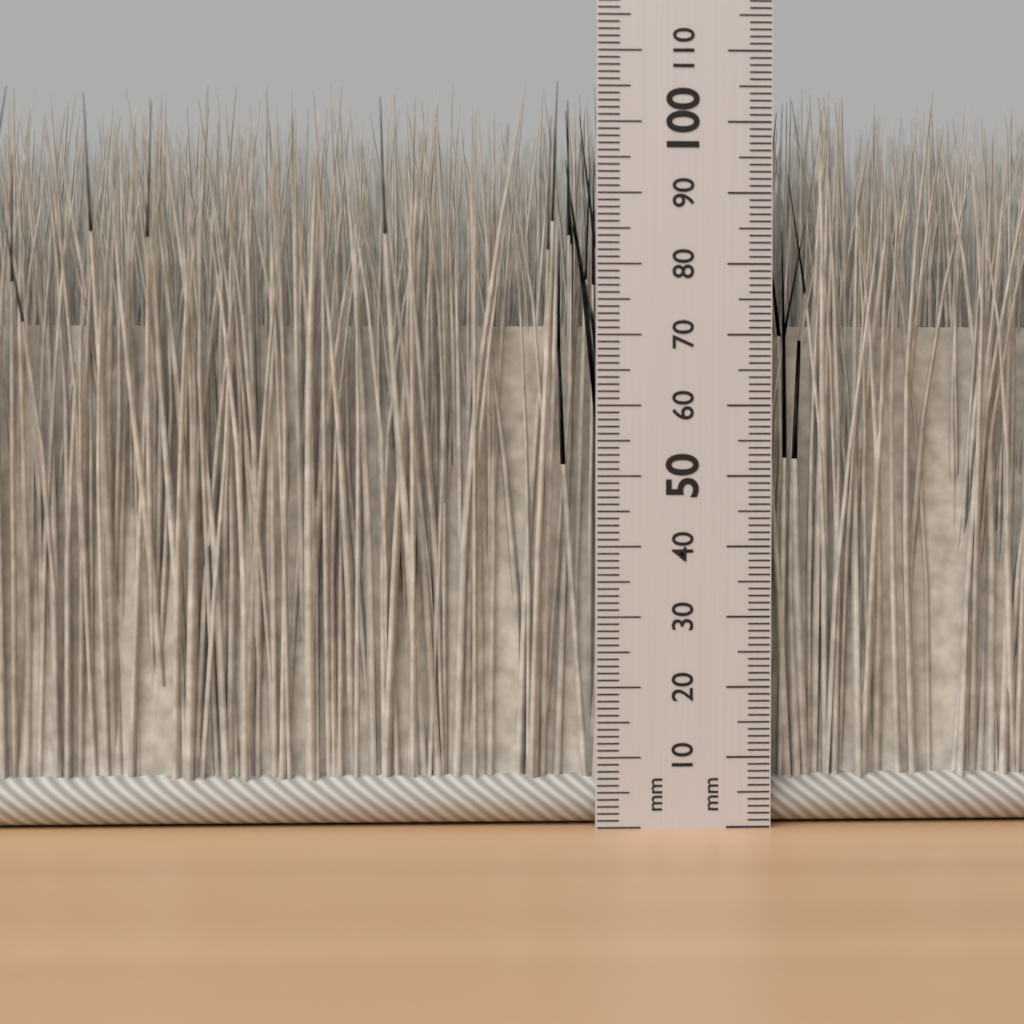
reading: 105 mm
